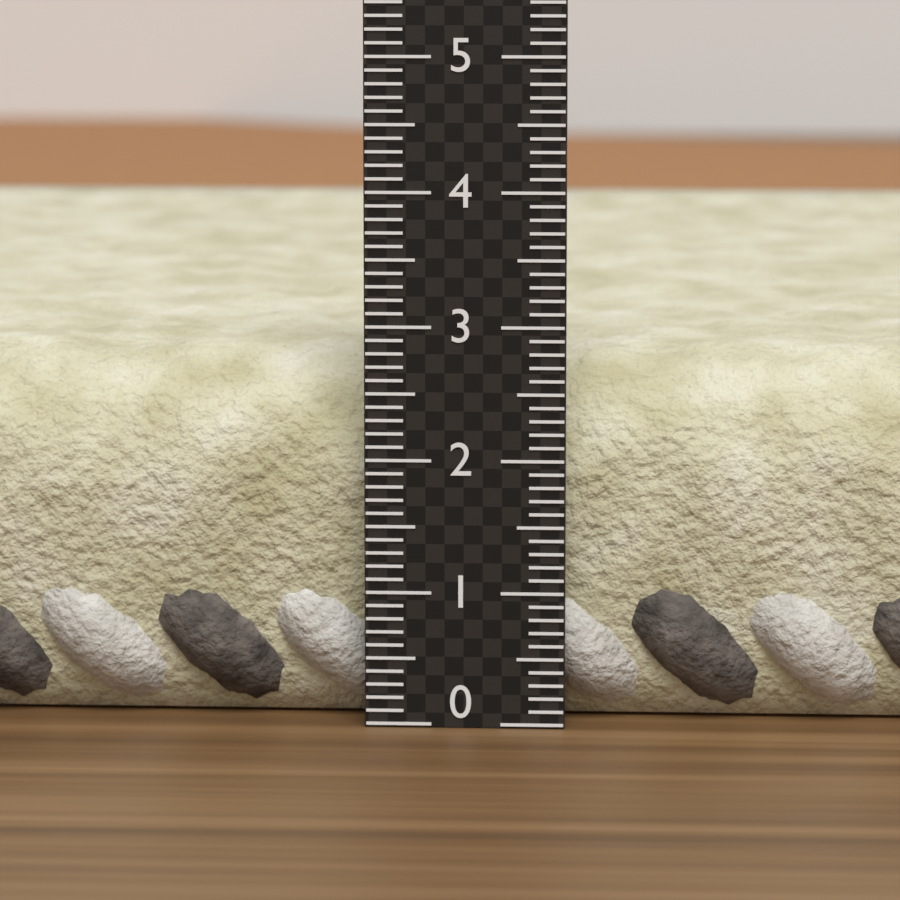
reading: 2.8 (no unit)
